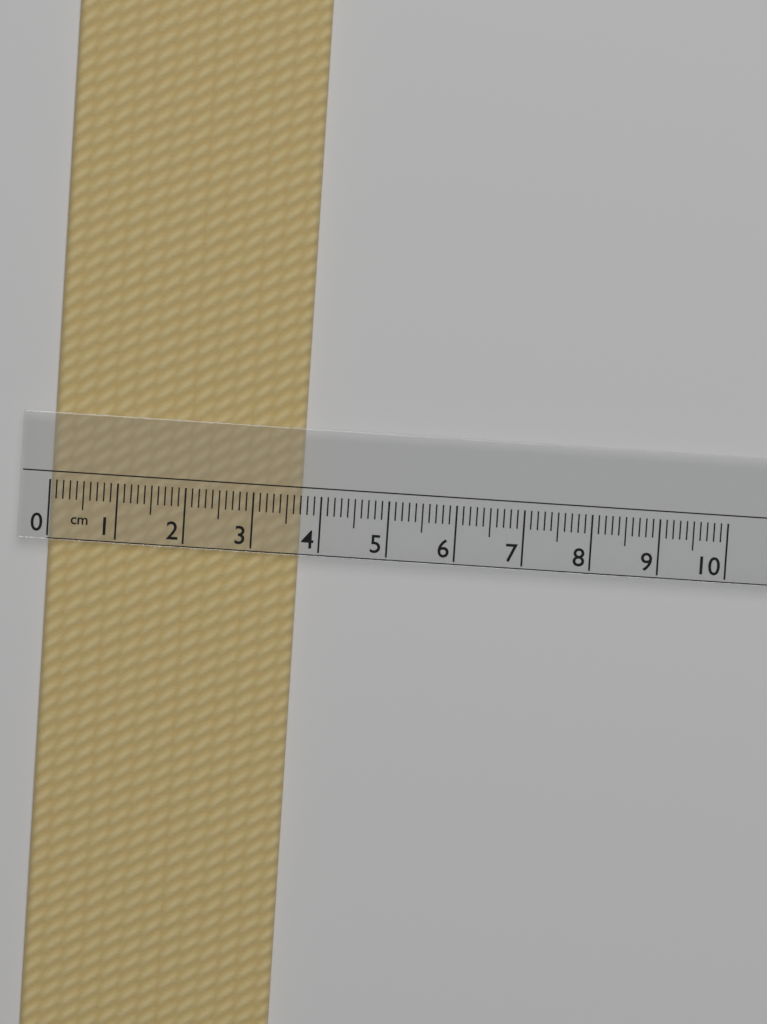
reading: 3.7 cm
